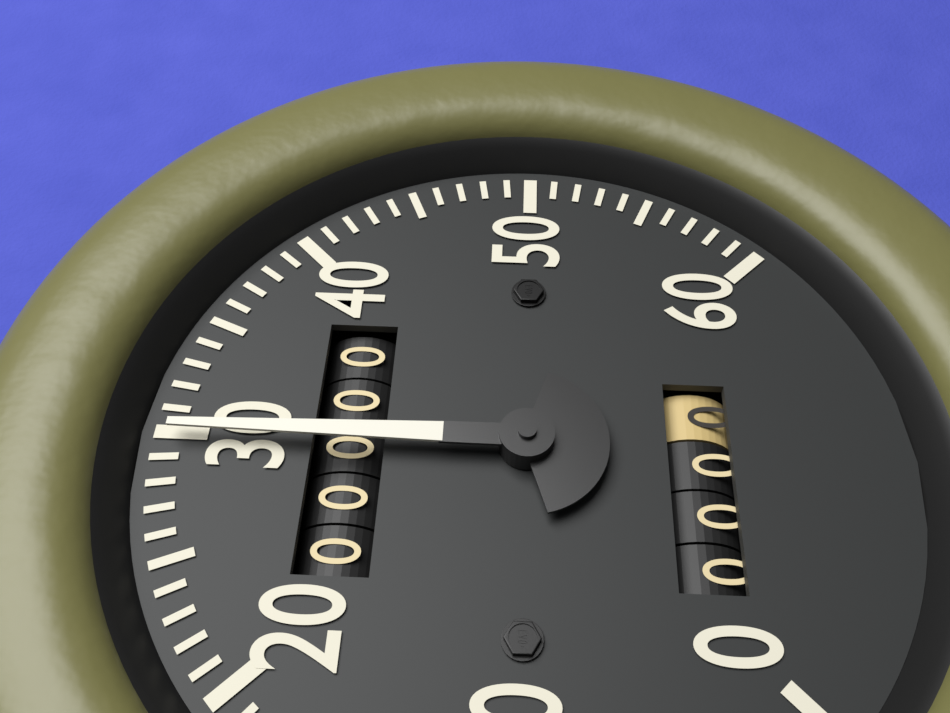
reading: 30 (no unit)
